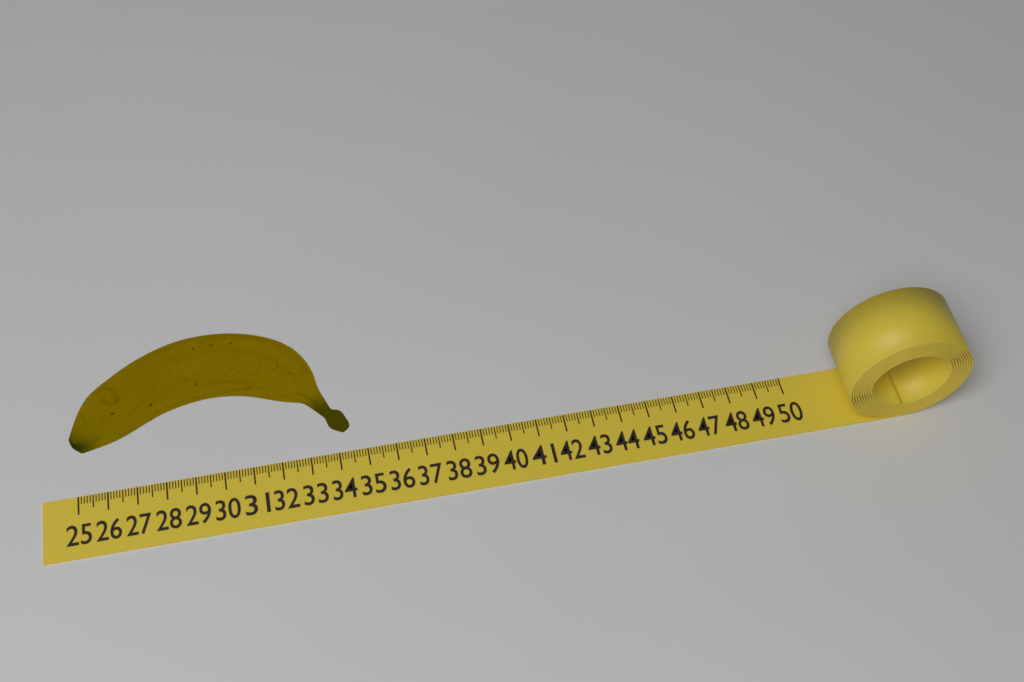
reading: 34.5 (no unit)
